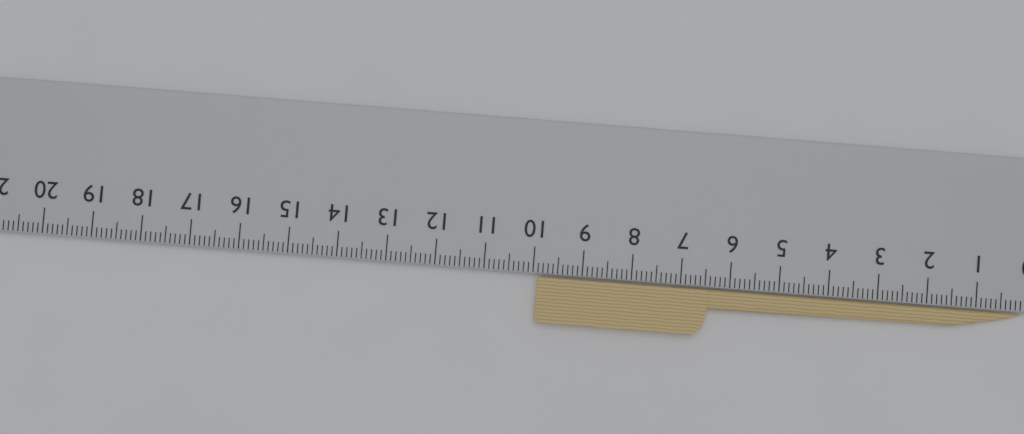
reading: 9.9 cm
